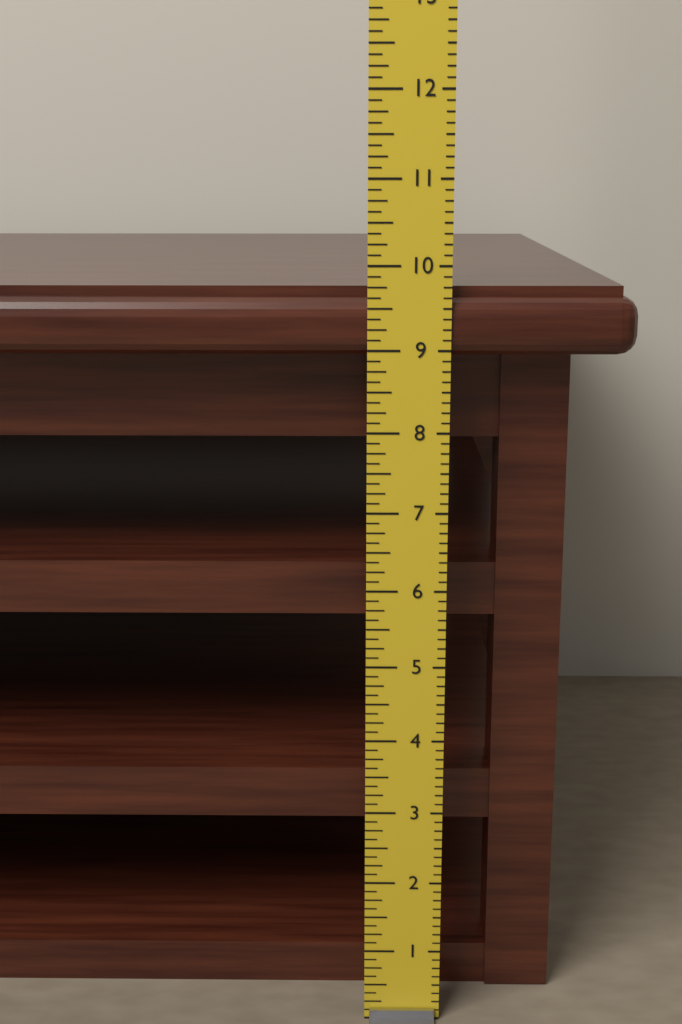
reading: 9.750 in
